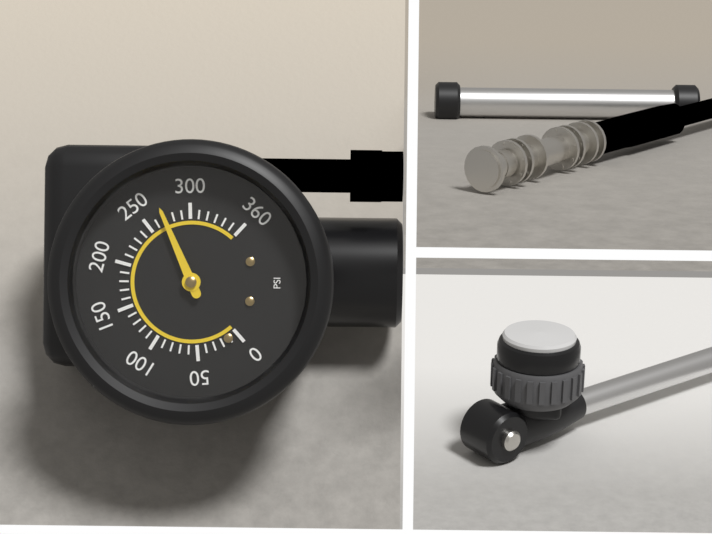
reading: 270 psi
